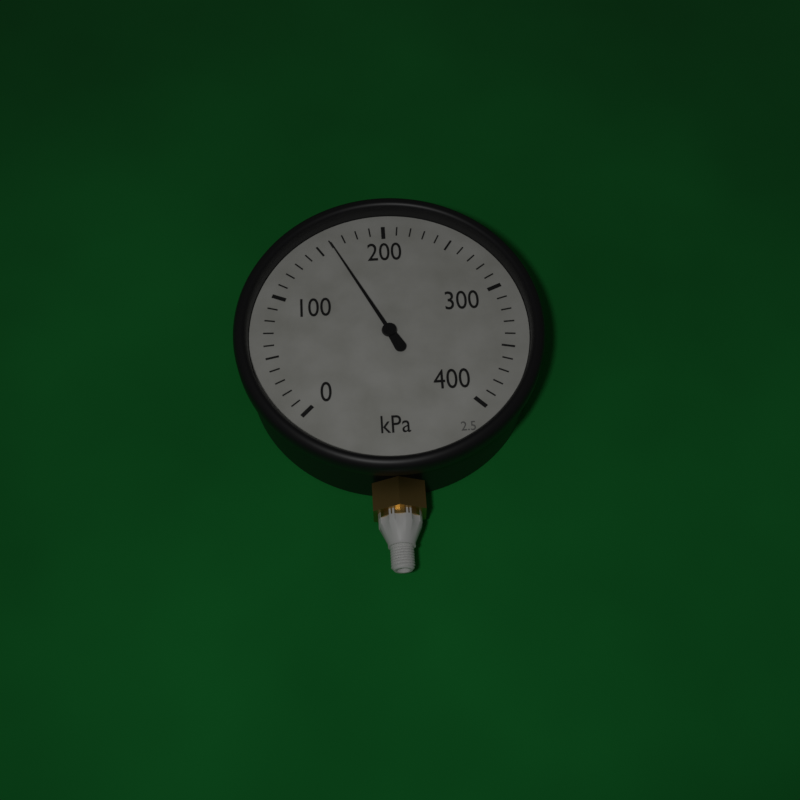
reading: 160 kPa
